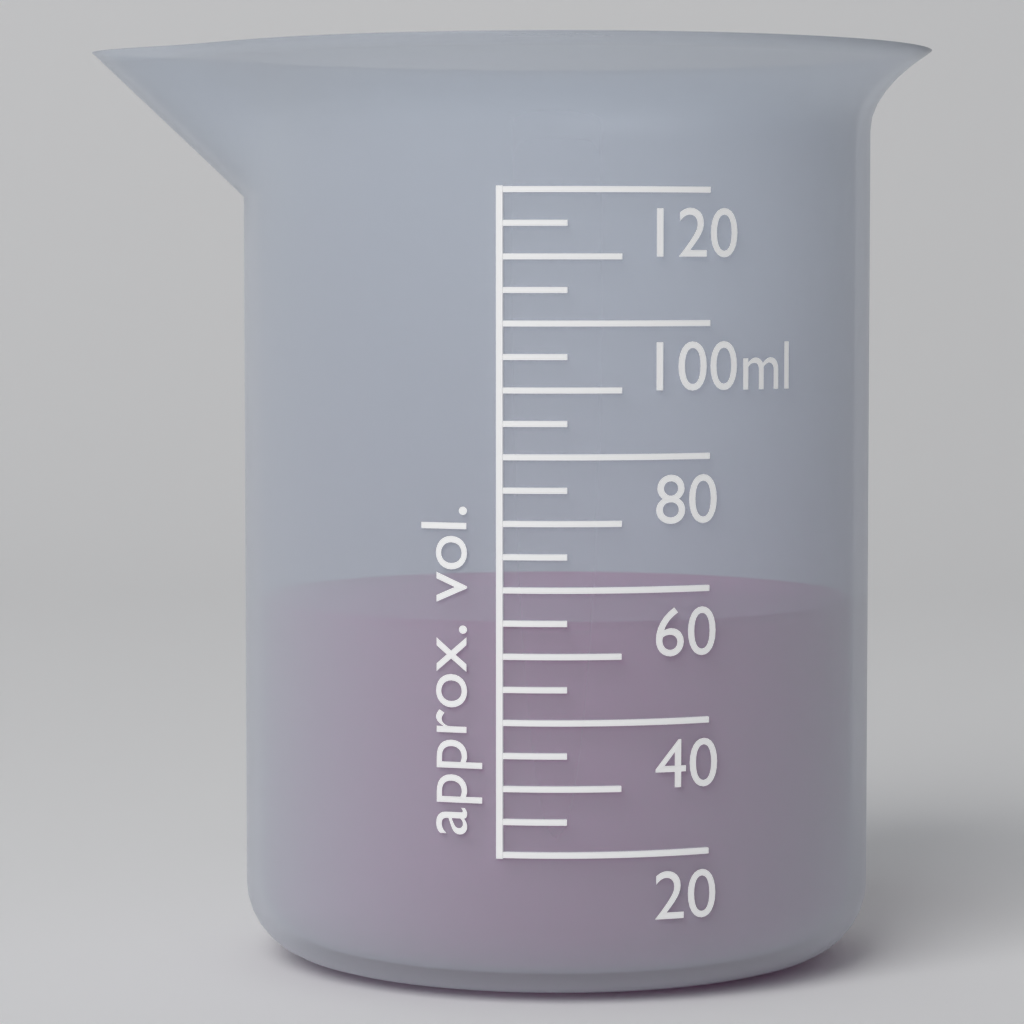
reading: 55 ml
